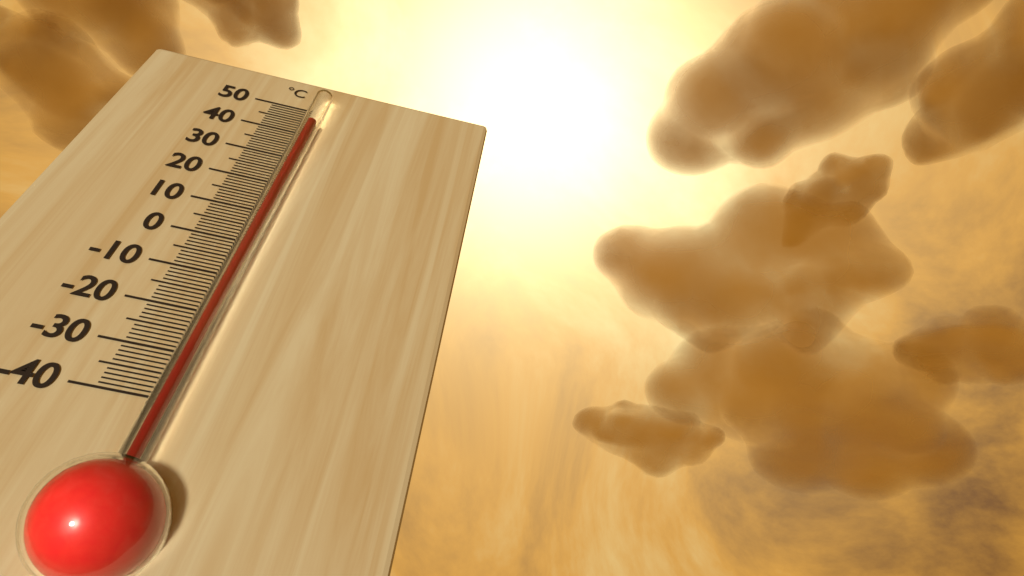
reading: 42 °C
